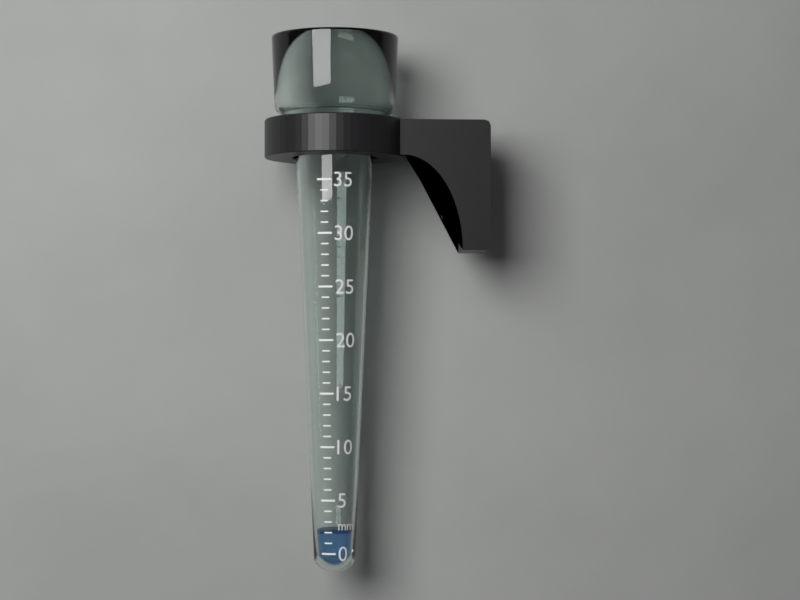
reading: 2 mm
